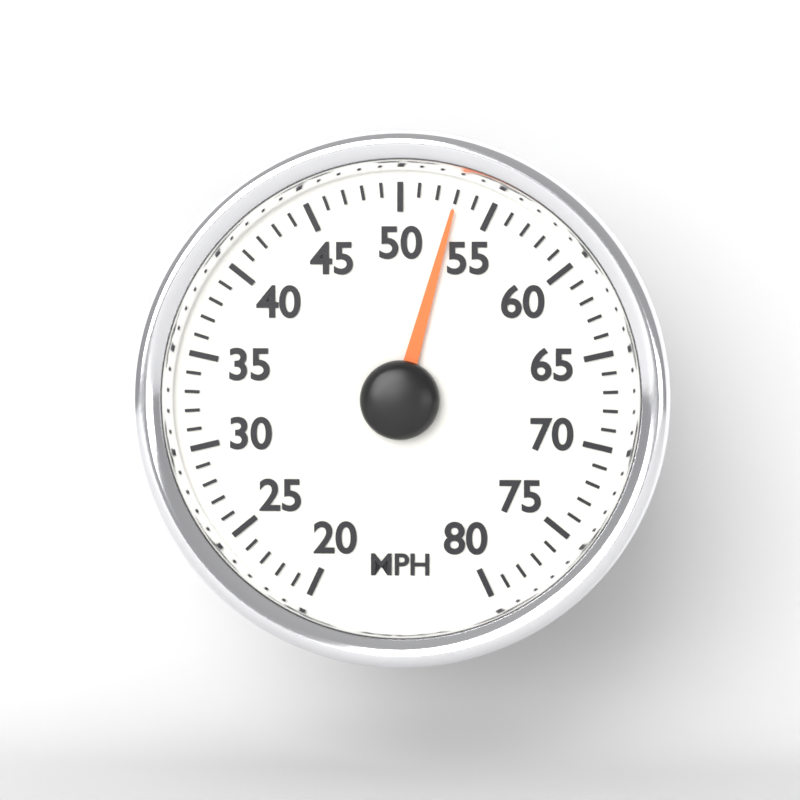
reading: 53 MPH
